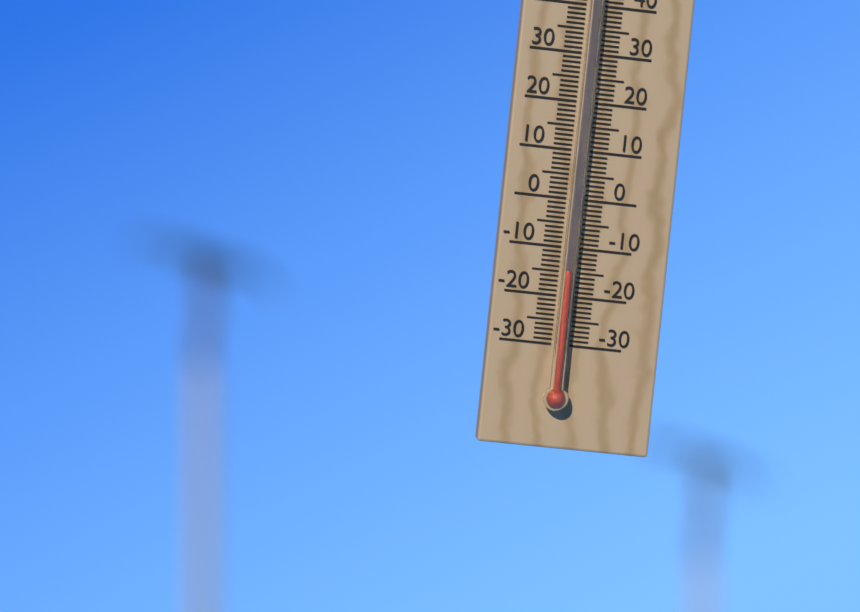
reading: -15 °C
